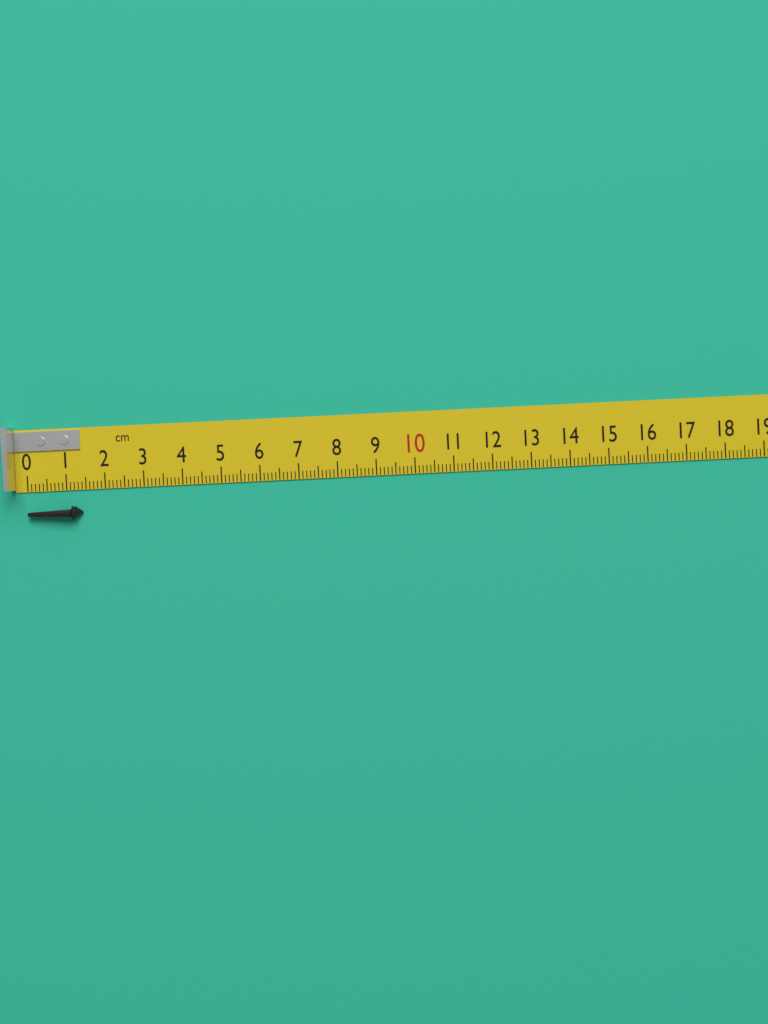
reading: 1.4 cm
